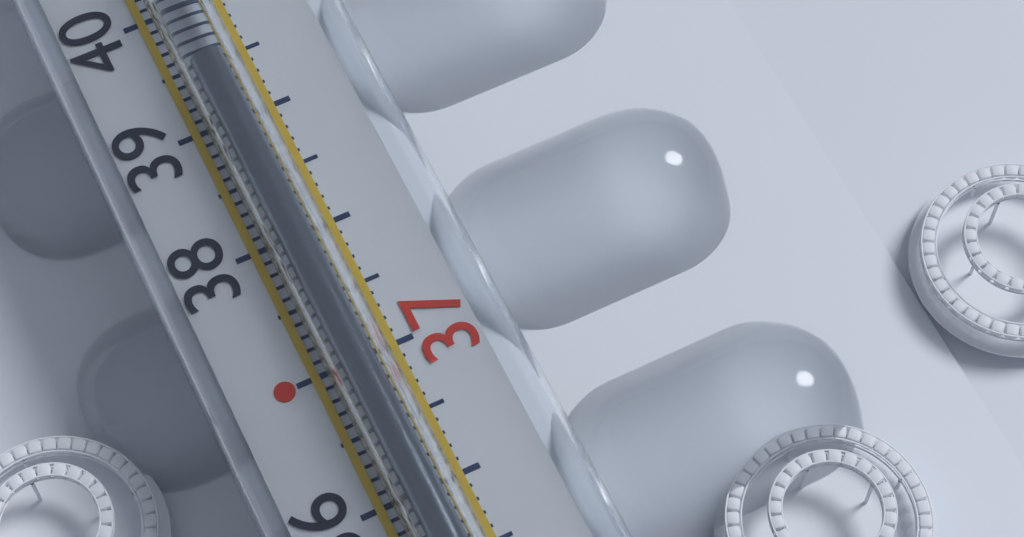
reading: 39.4 °C
